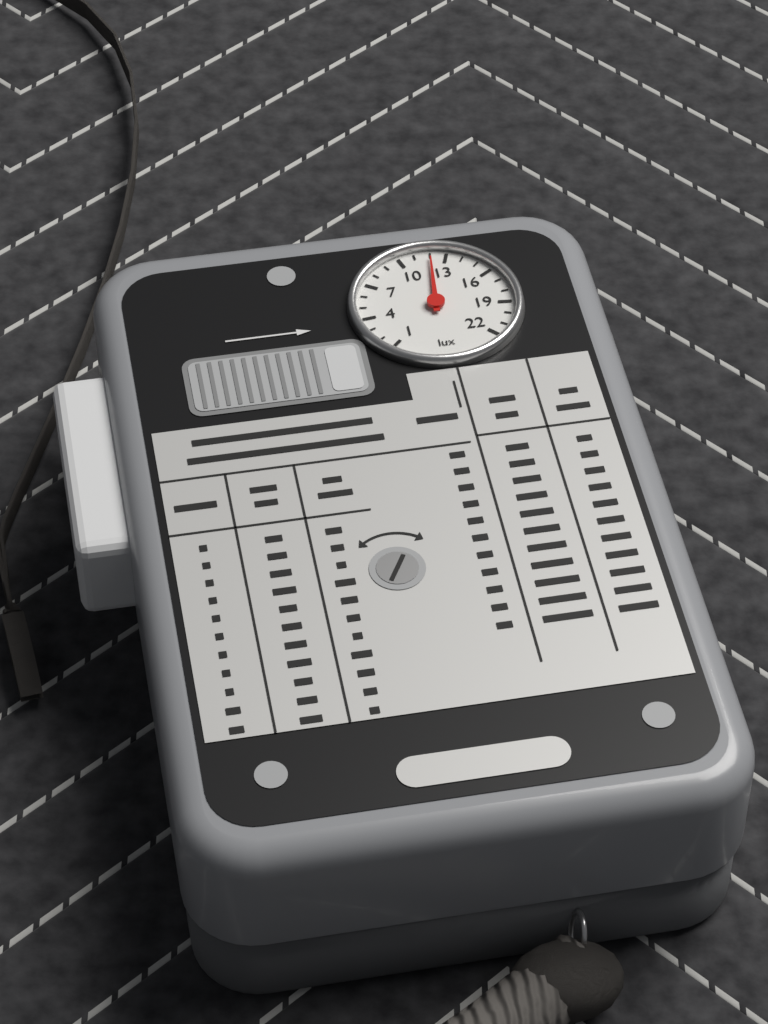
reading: 12 lux
